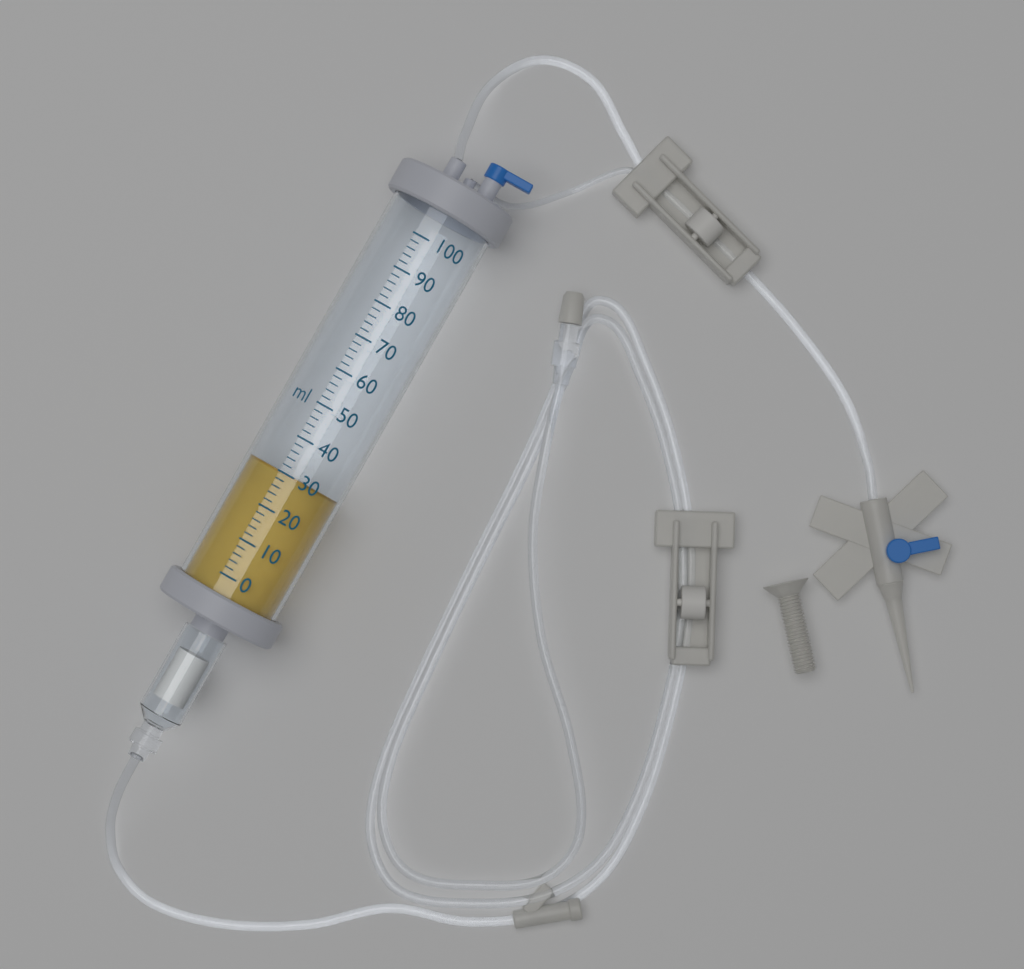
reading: 30 ml
